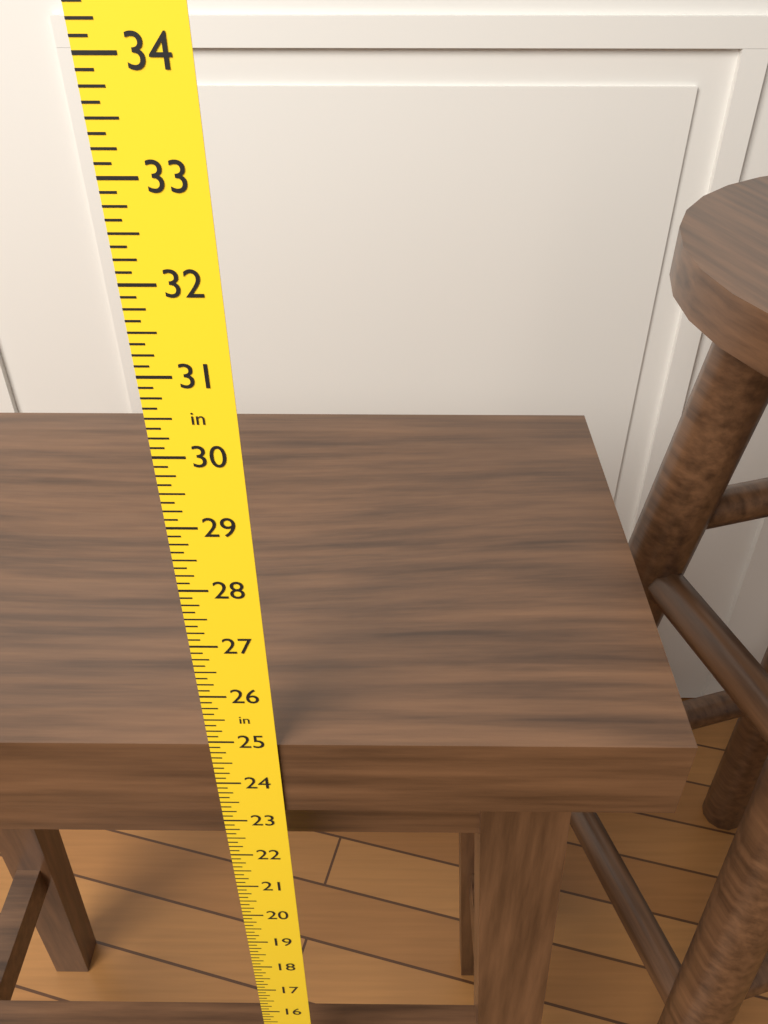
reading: 24.875 in
